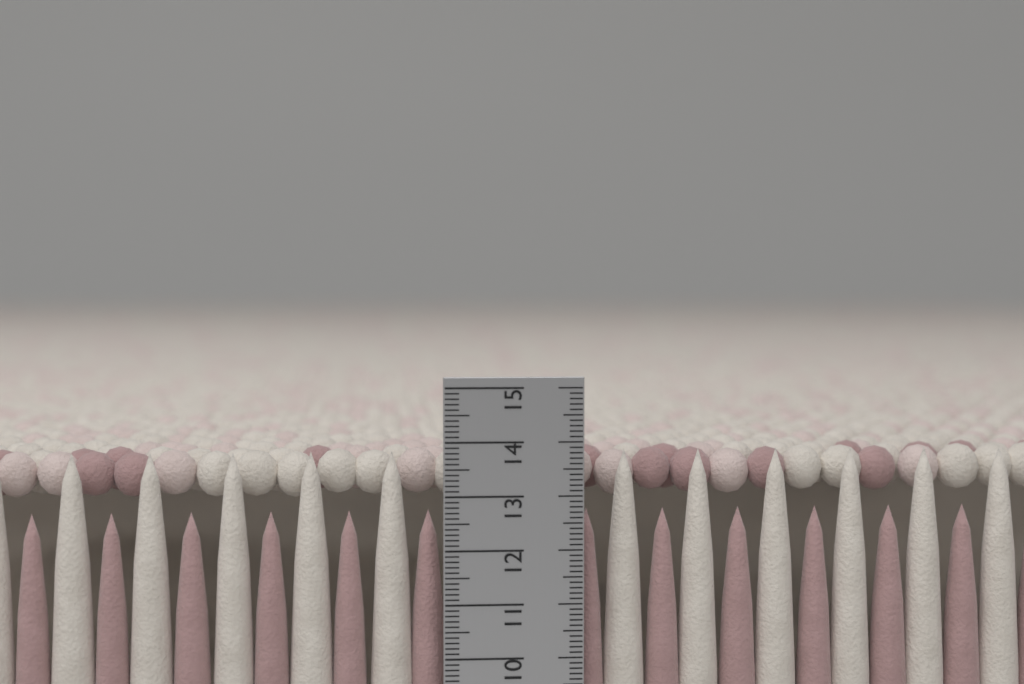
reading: 13.8 cm
